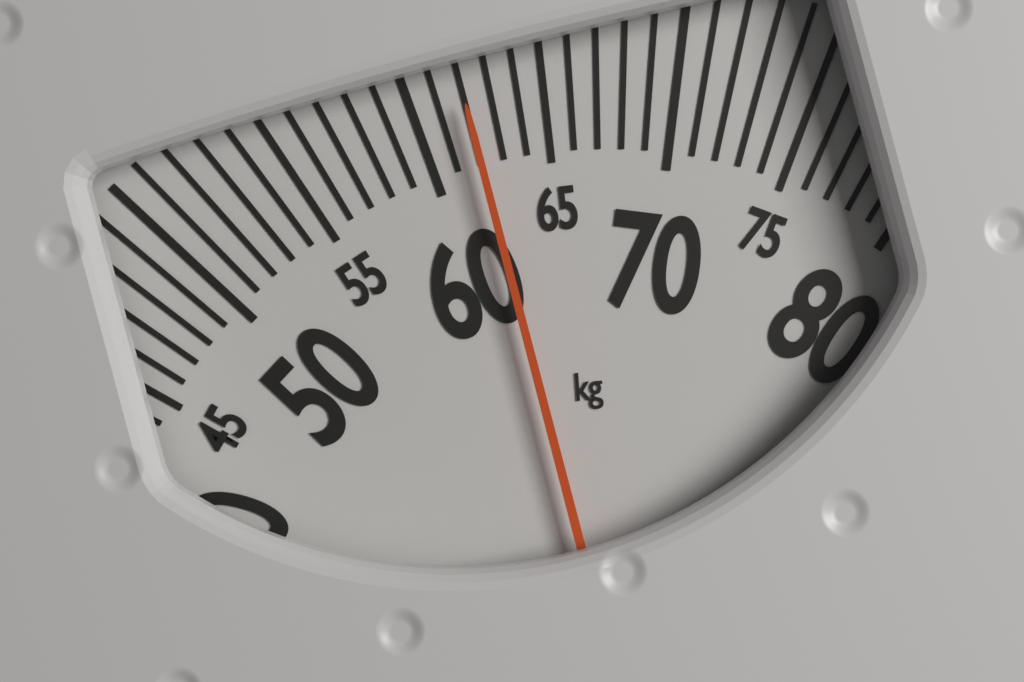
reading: 62 kg
